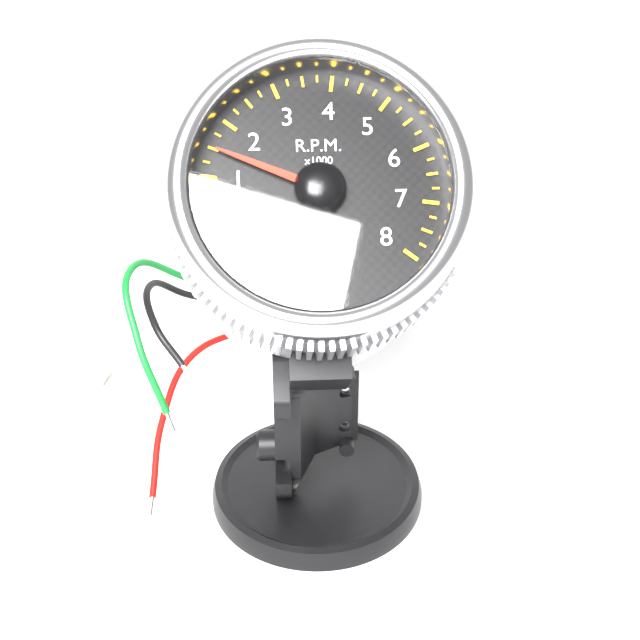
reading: 1.50 x1000 RPM
